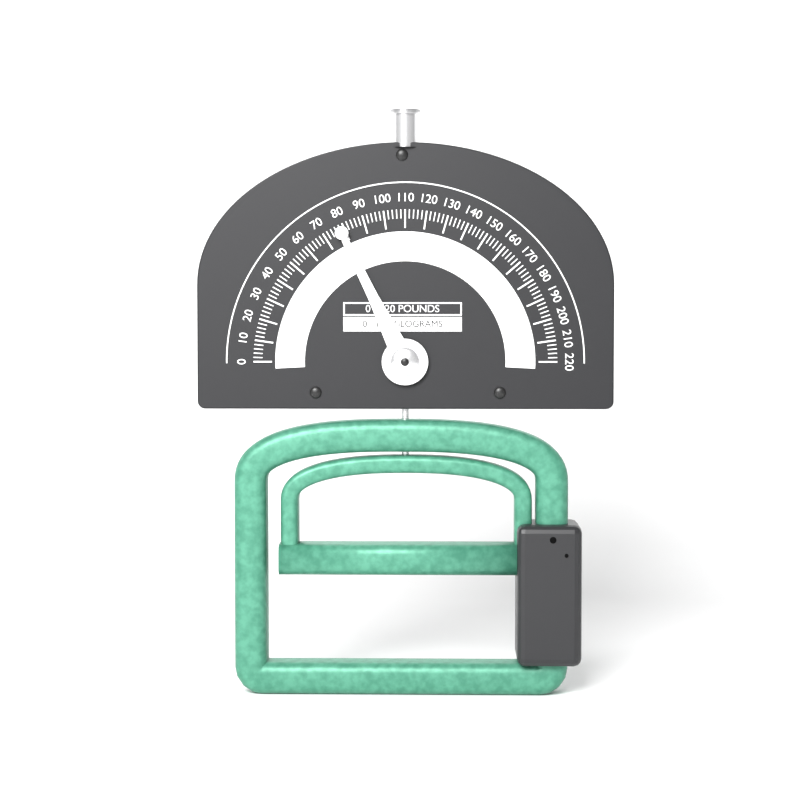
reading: 78 lb
